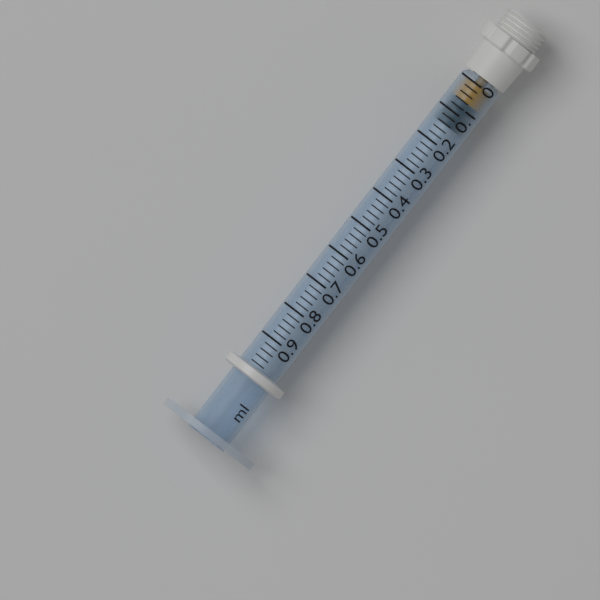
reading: 0.06 ml
